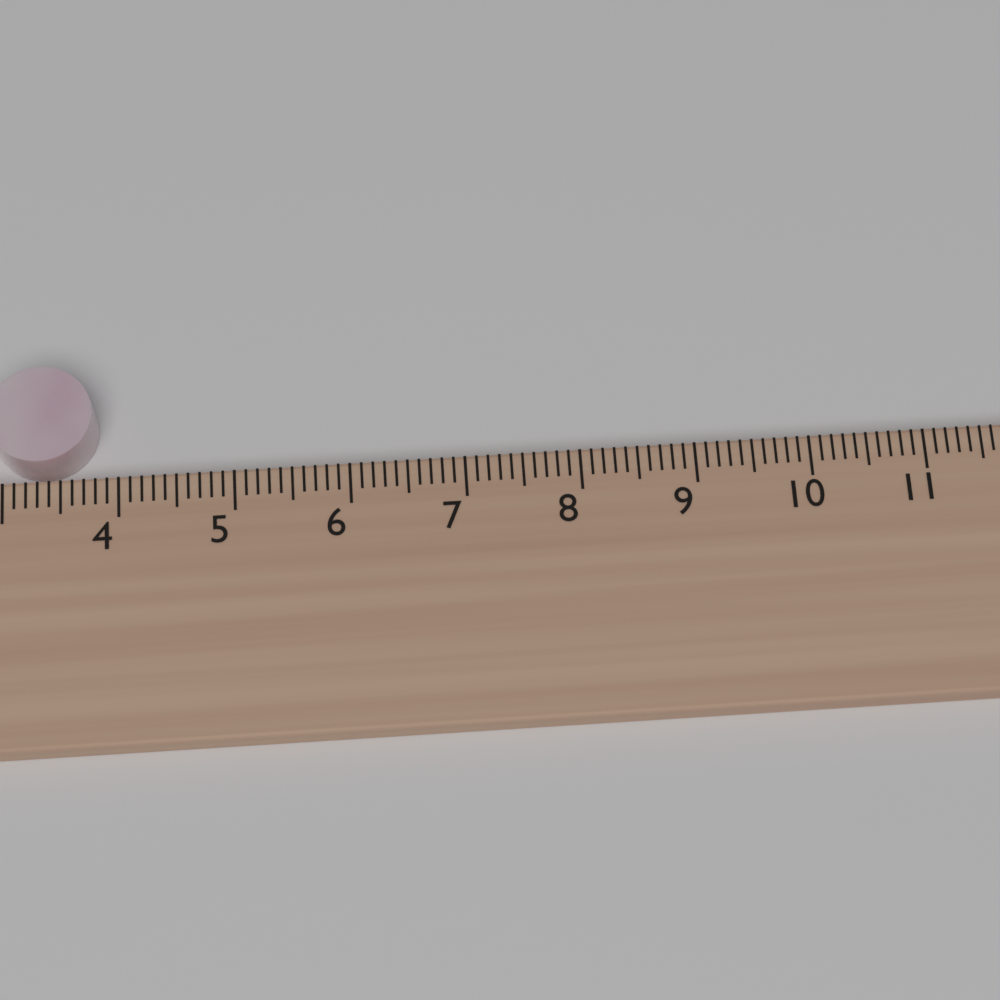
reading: 3.8 cm
